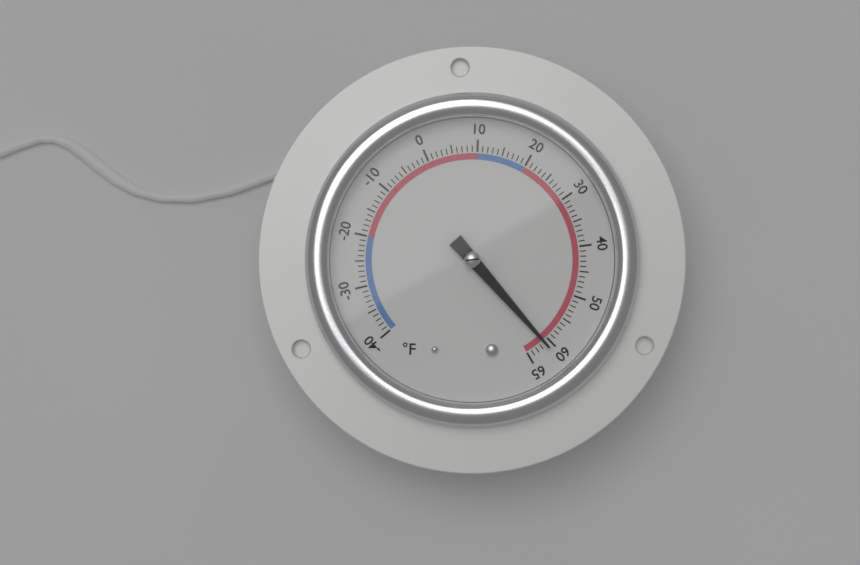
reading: 61 °F
